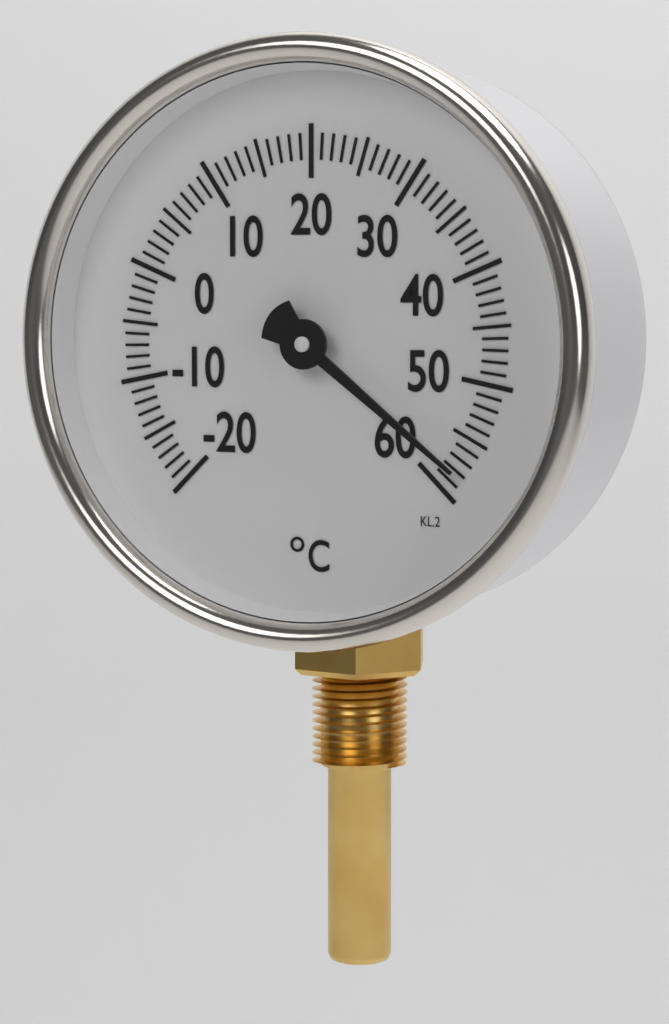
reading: 58 °C
